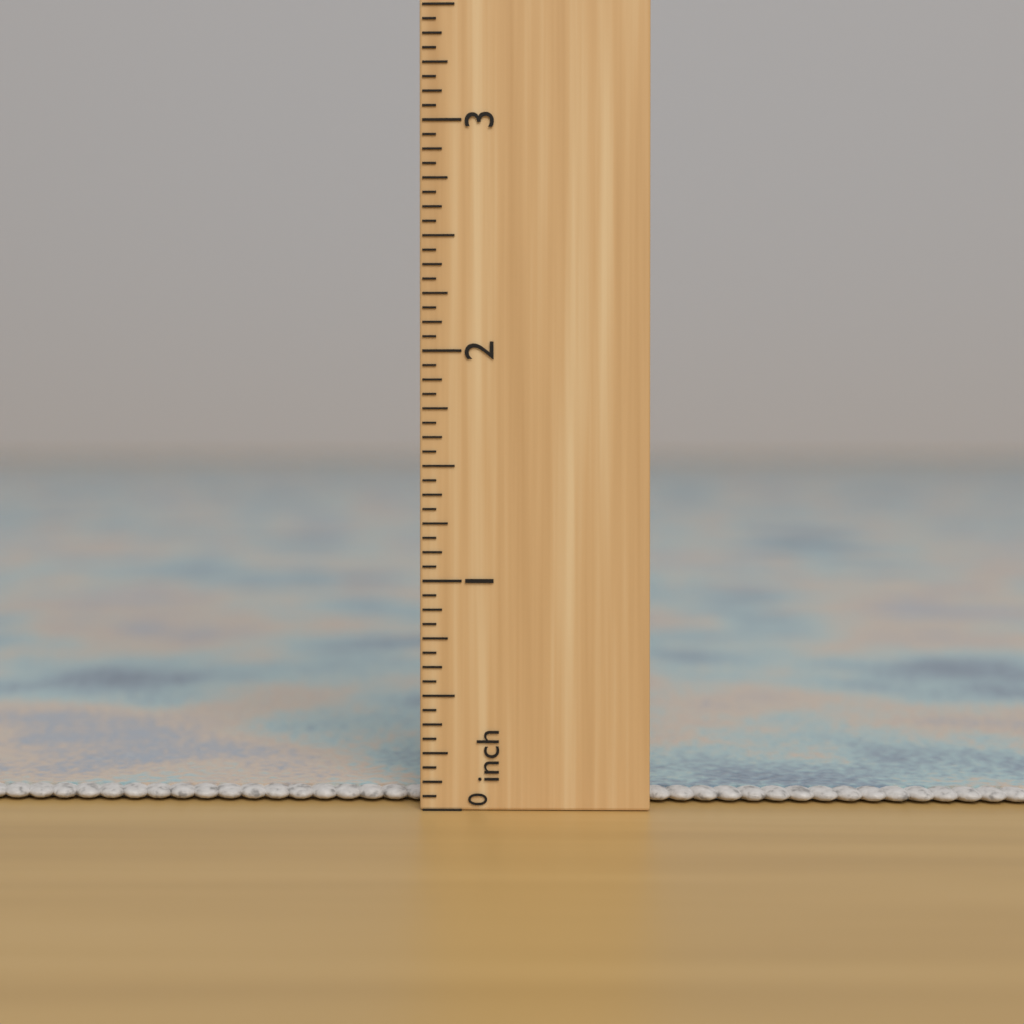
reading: 0.0625 inch
